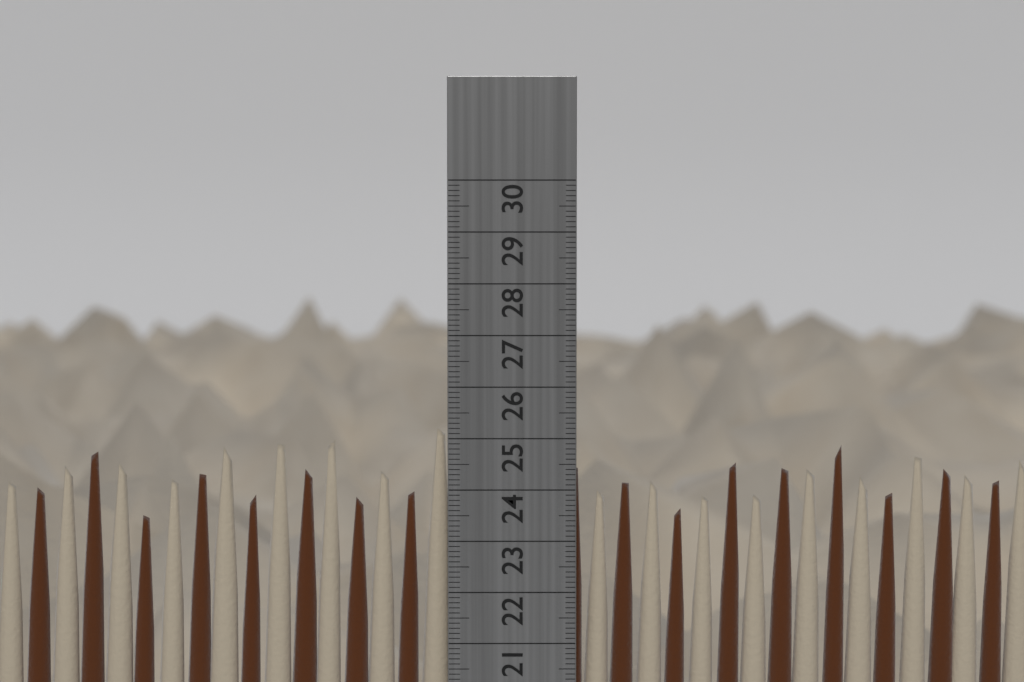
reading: 25.3 cm
